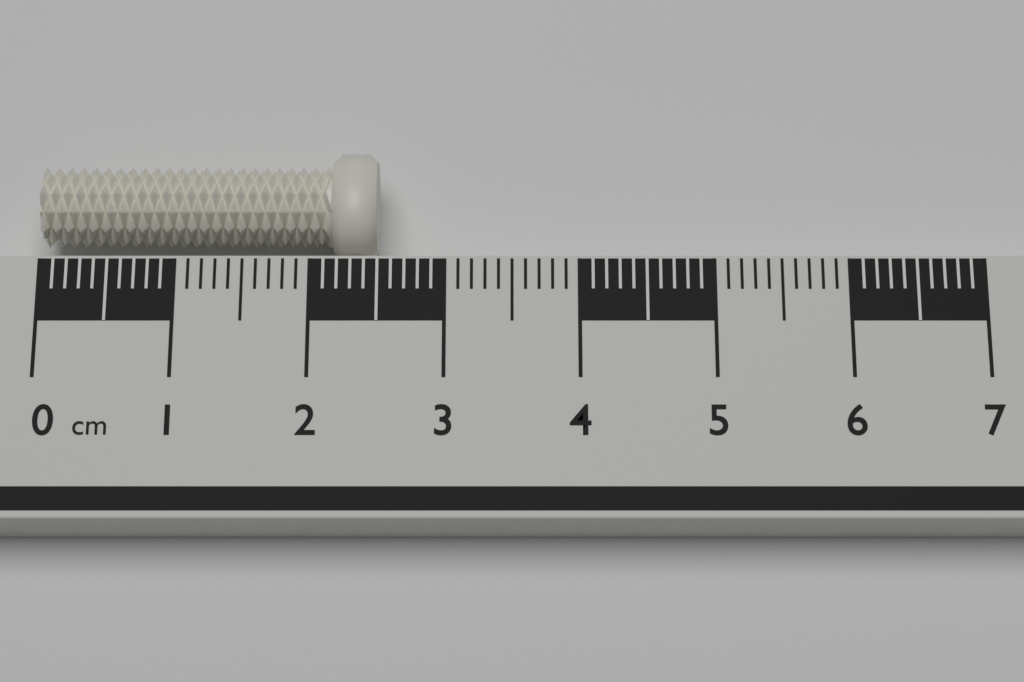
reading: 2.5 cm
